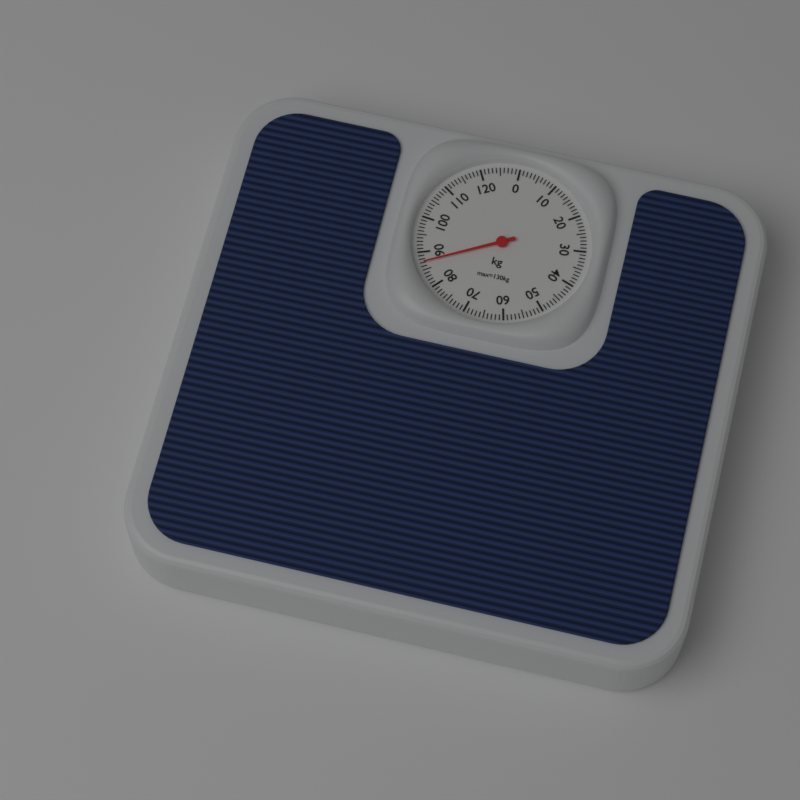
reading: 87 kg
